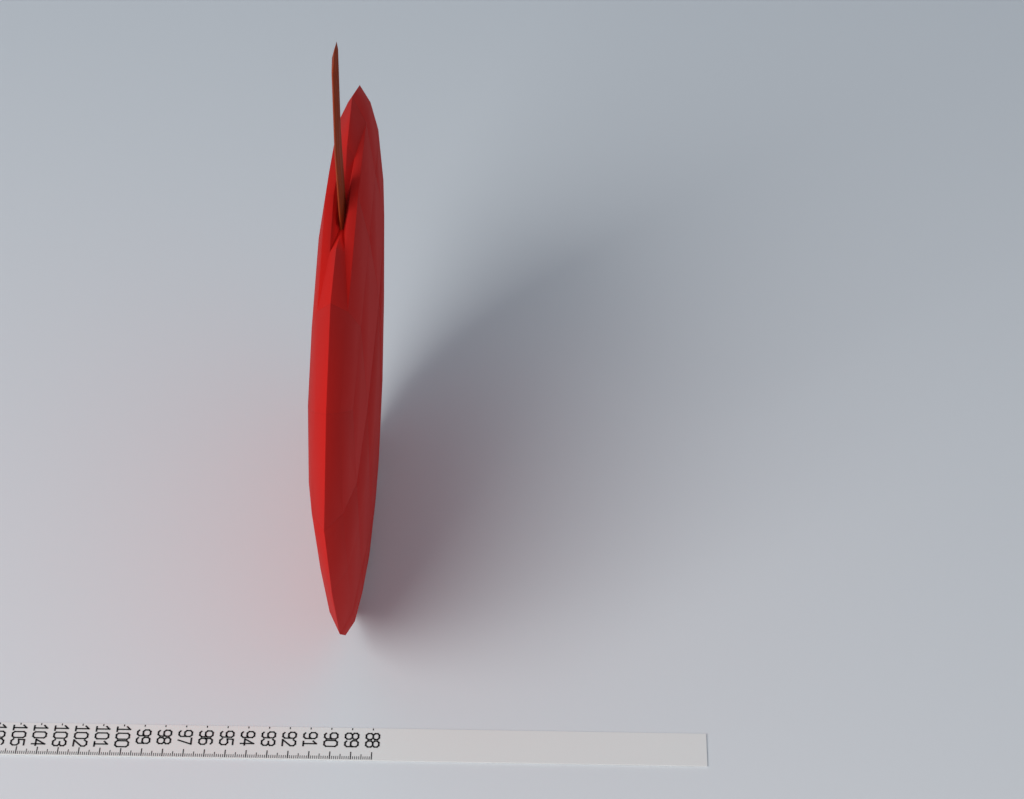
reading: 91.1 (no unit)
